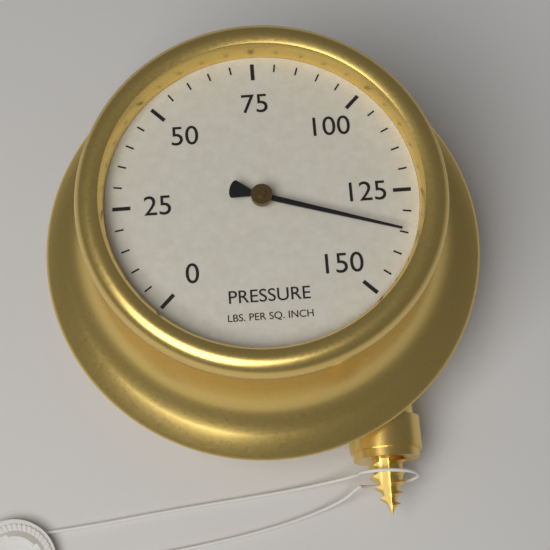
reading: 135 psi
